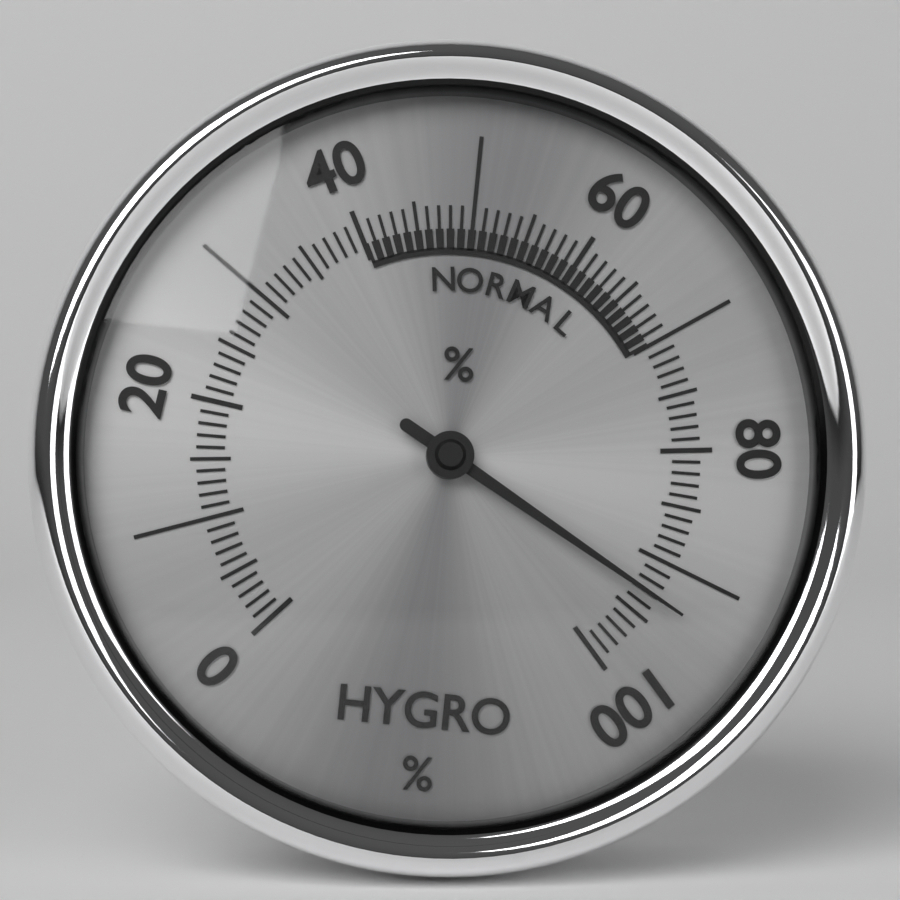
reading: 93 %
